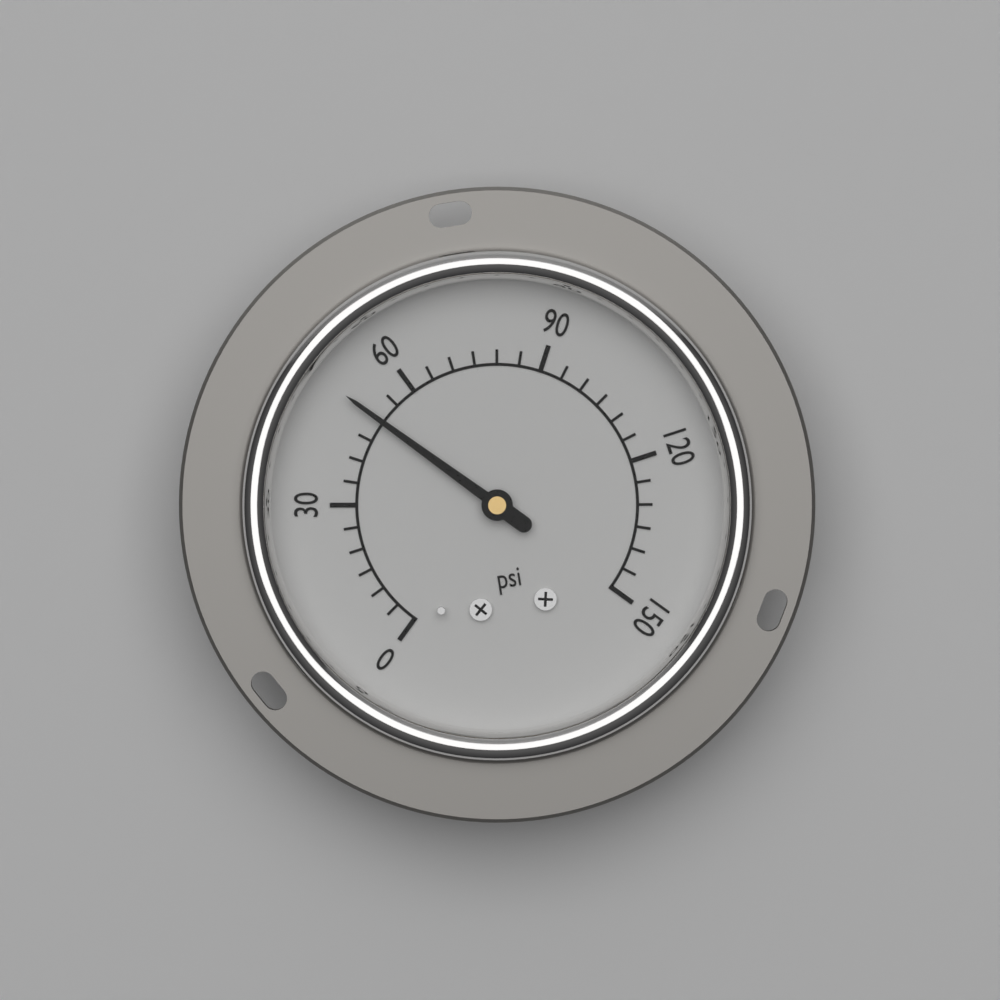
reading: 50 psi
